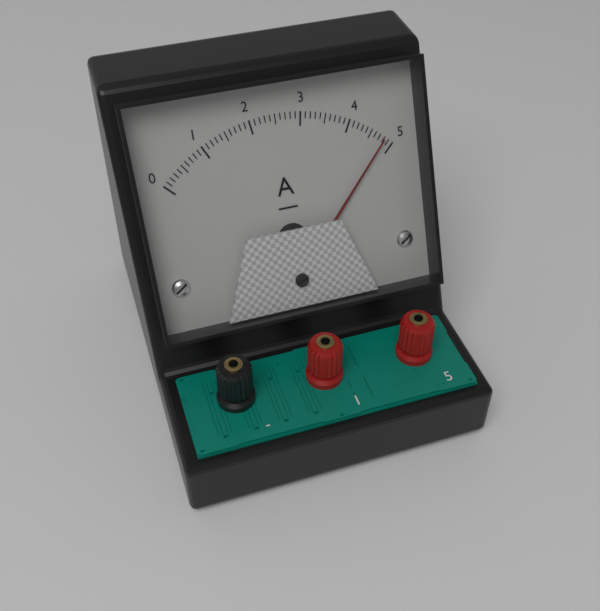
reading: 4.8 A
